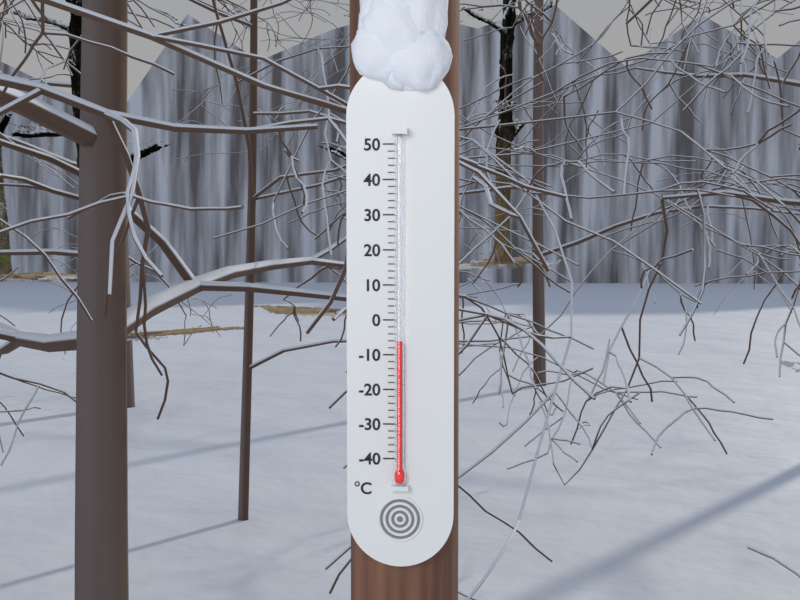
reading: -6 °C
